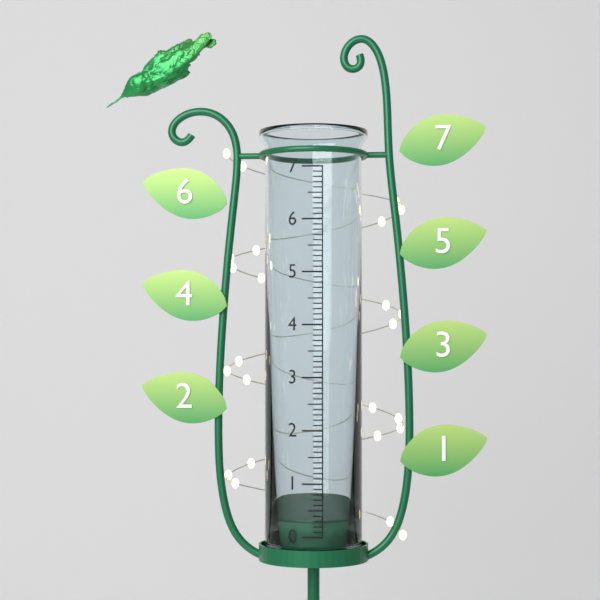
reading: 0.3 (no unit)
